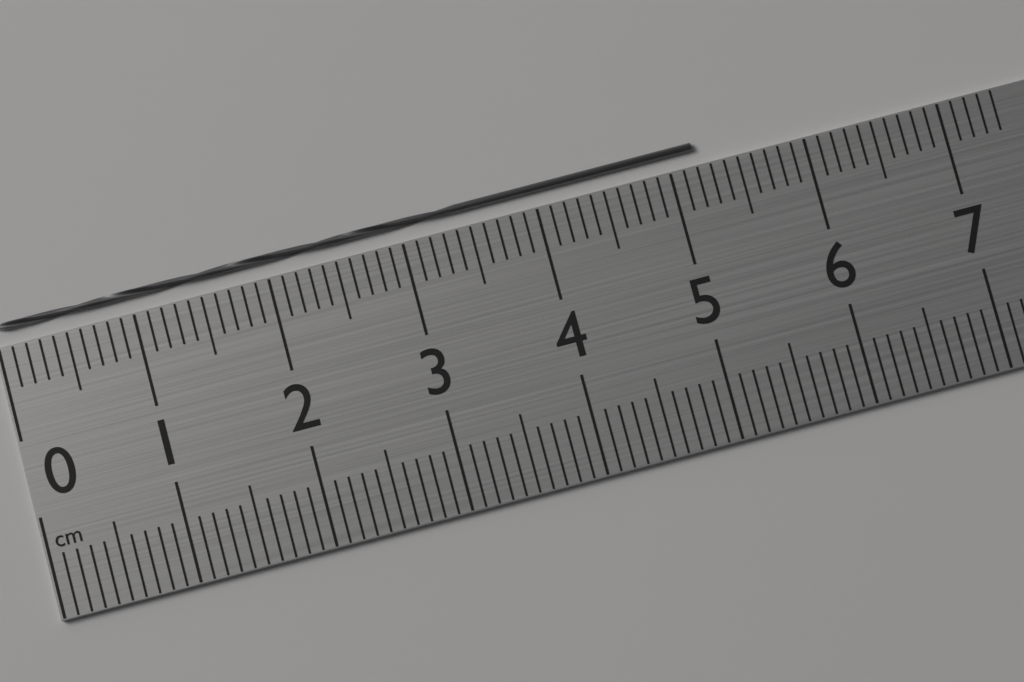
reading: 5.2 cm
